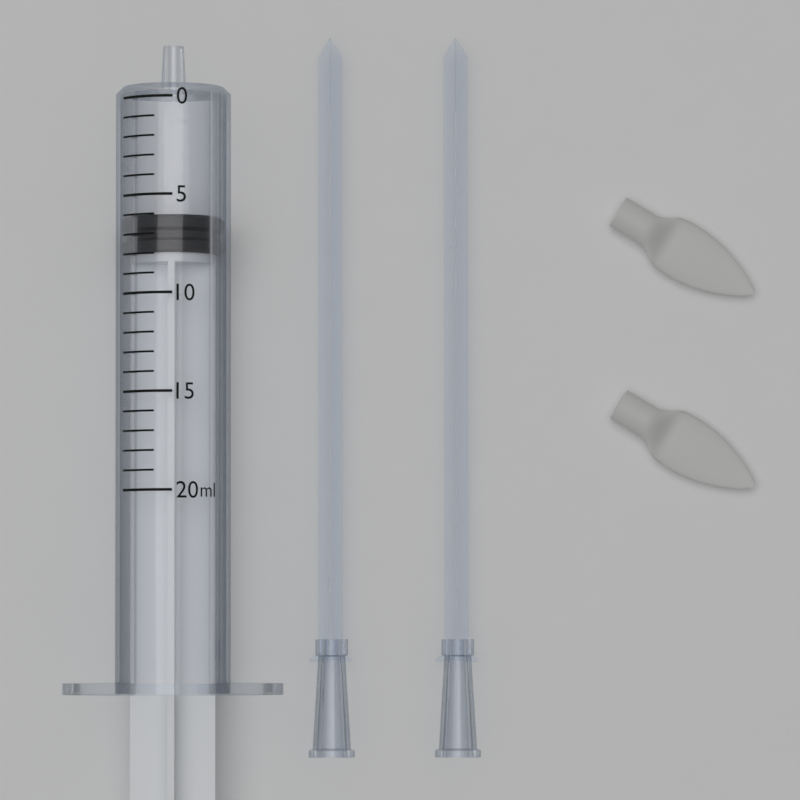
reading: 6 ml
